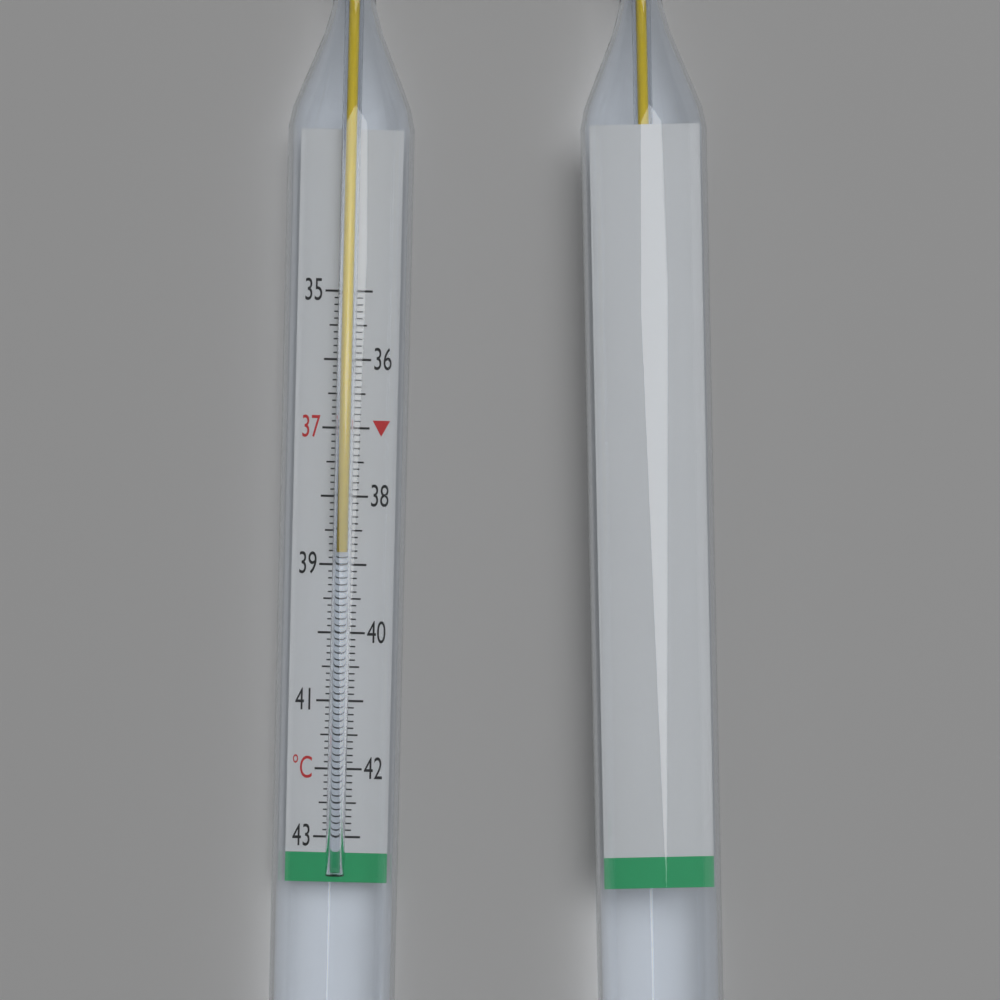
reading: 38.8 °C
